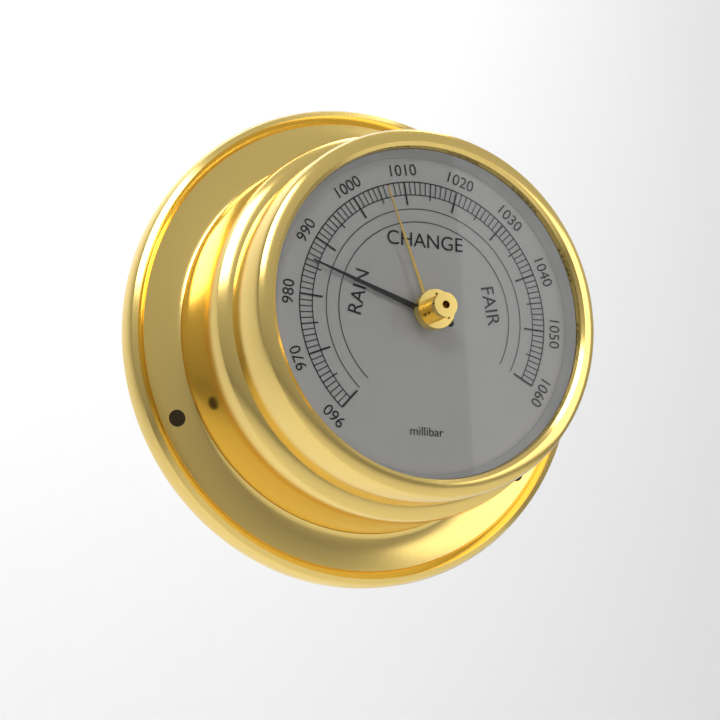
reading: 986 millibar
